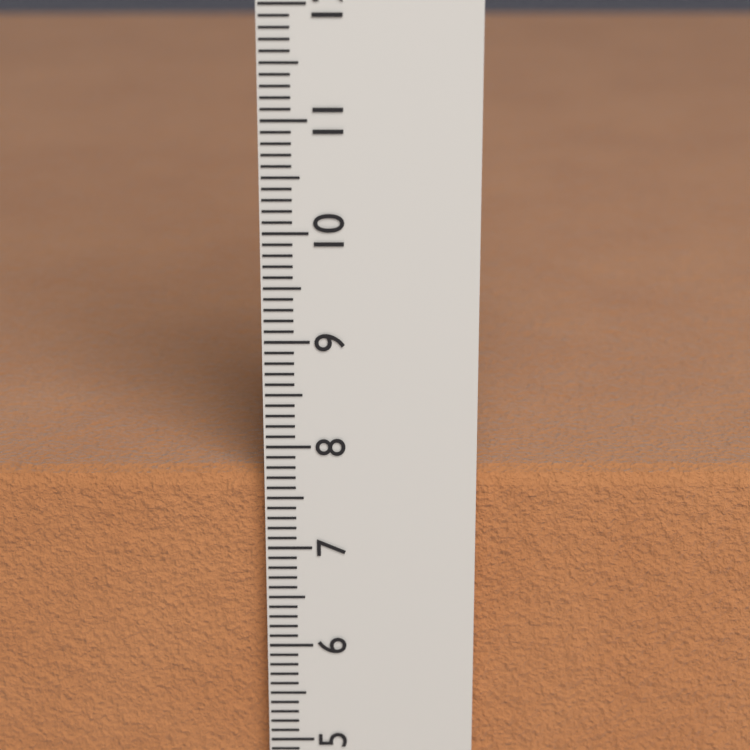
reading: 7.7 cm
